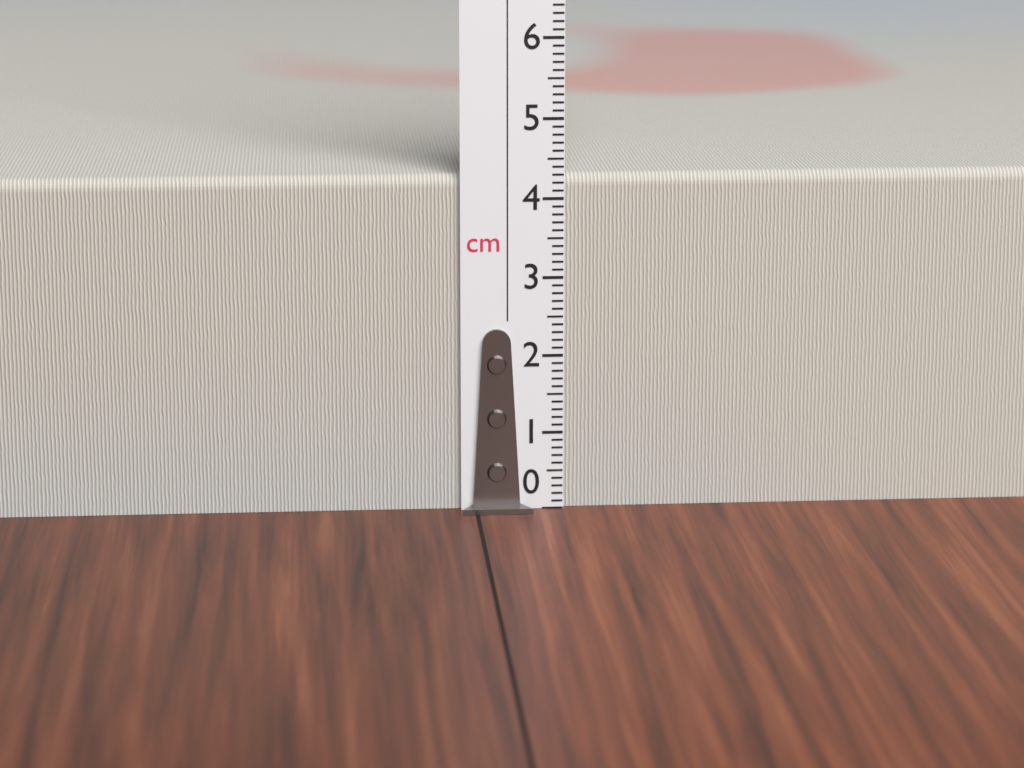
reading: 4.3 cm
